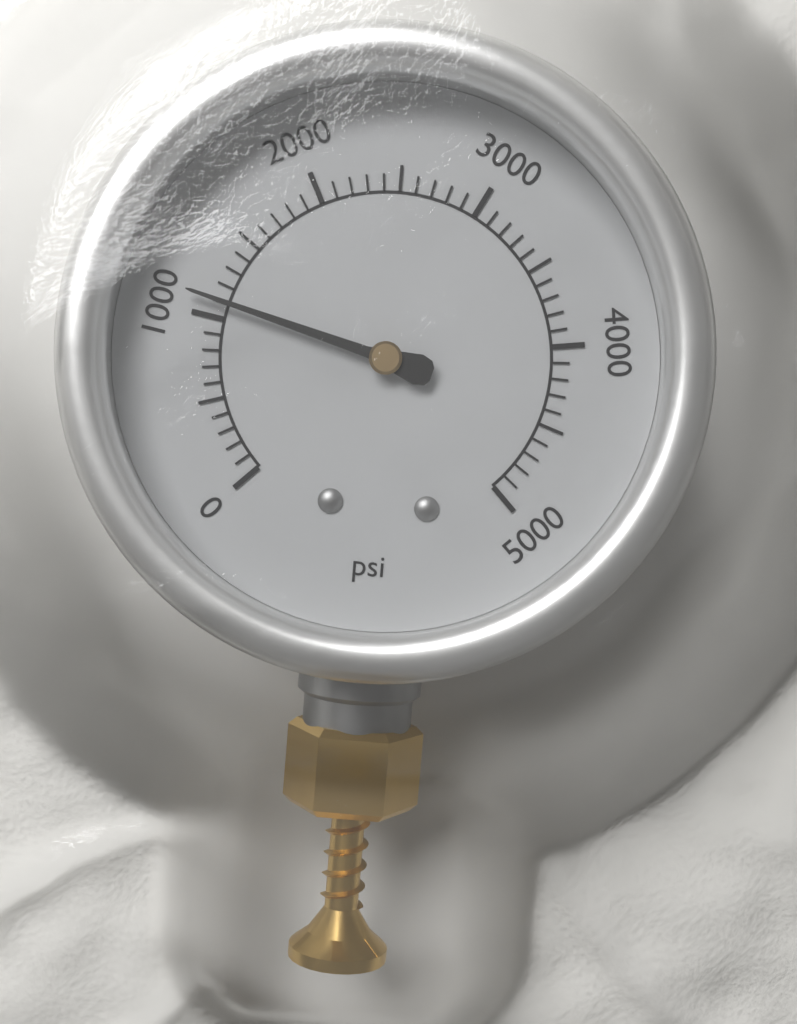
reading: 1100 psi
